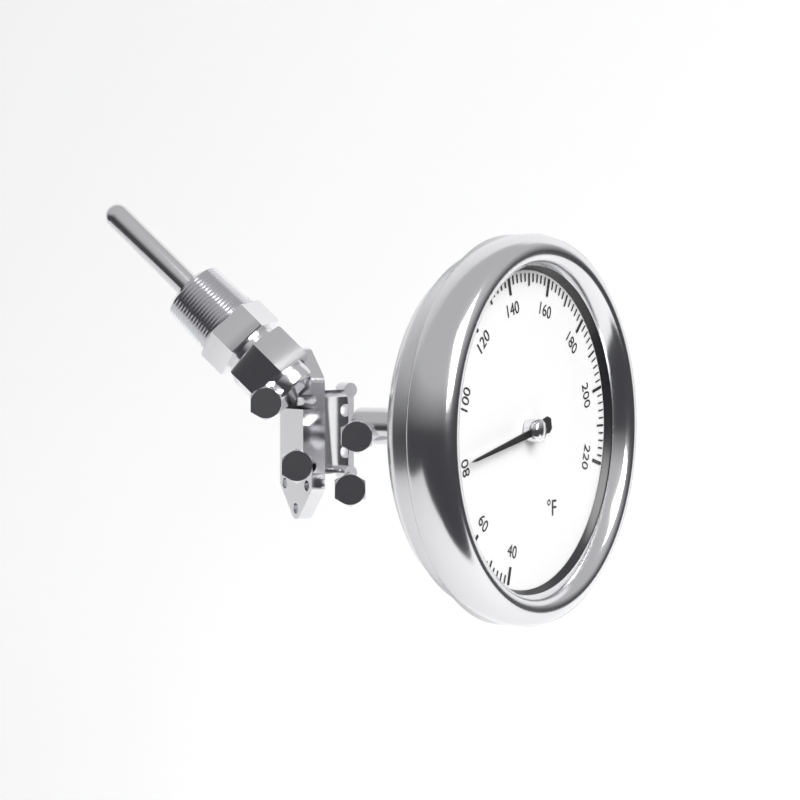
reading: 82 °F
